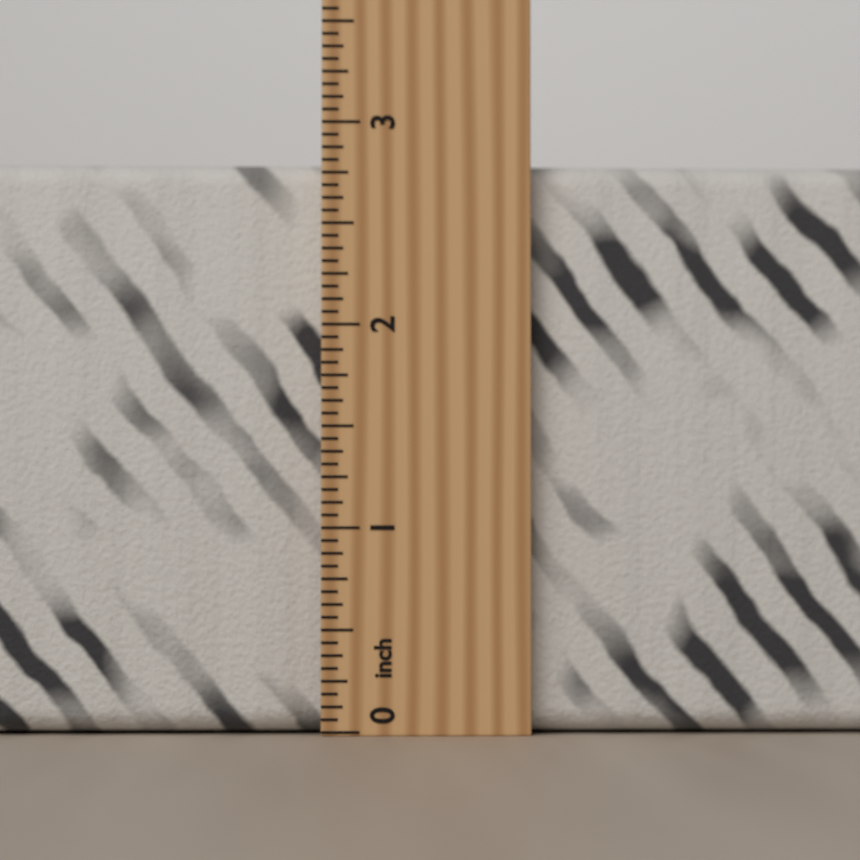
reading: 2.8125 inch
